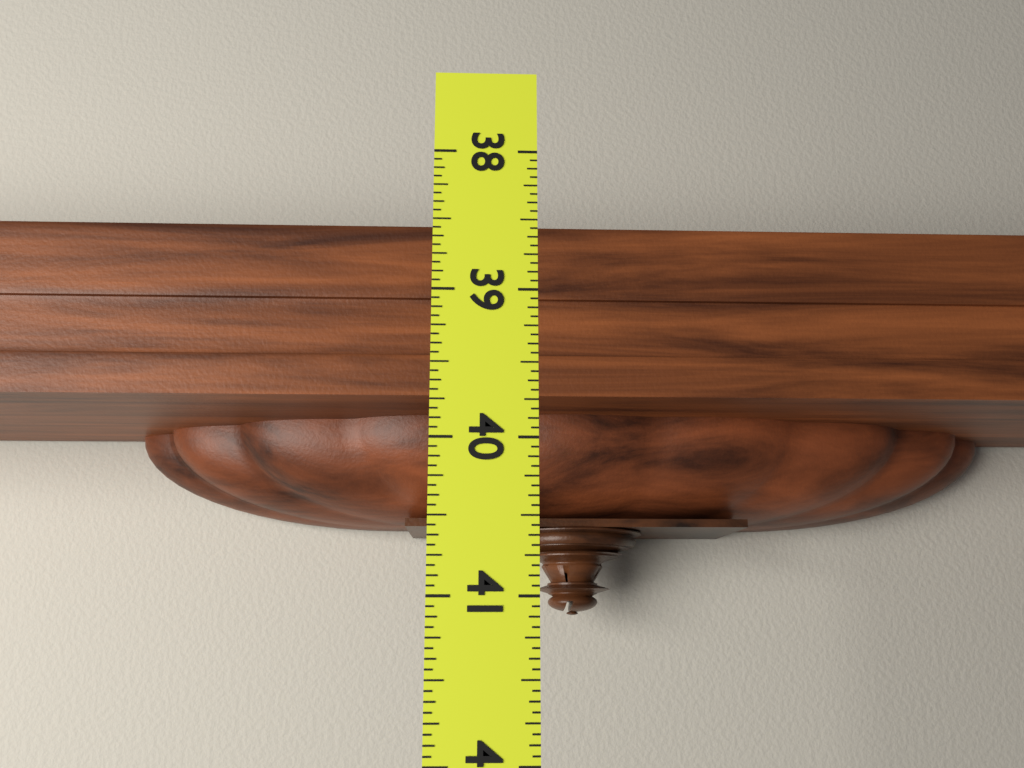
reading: 41.0000 (no unit)
